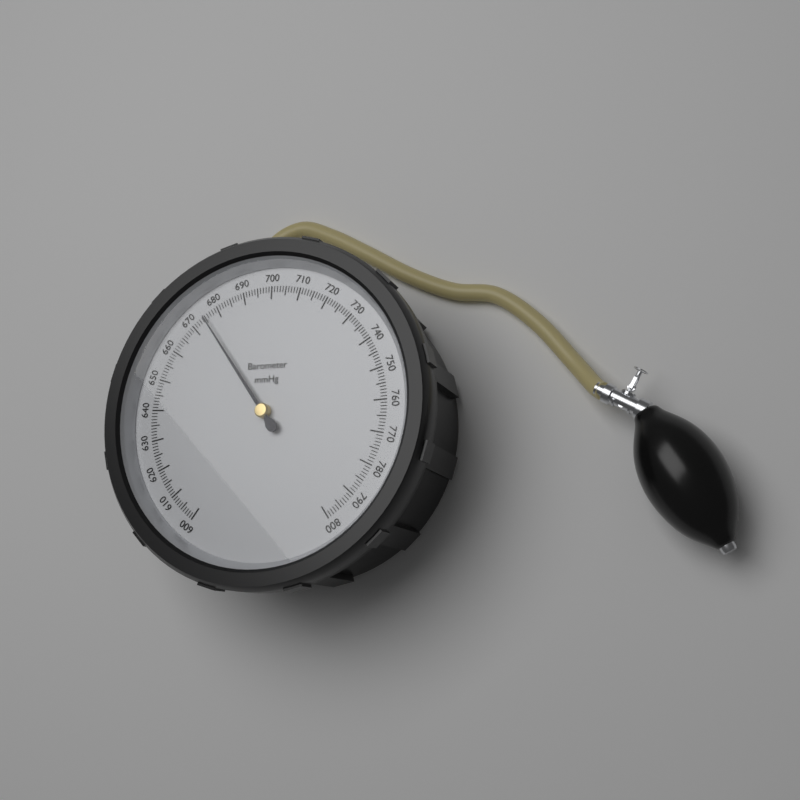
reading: 675 mmHg
